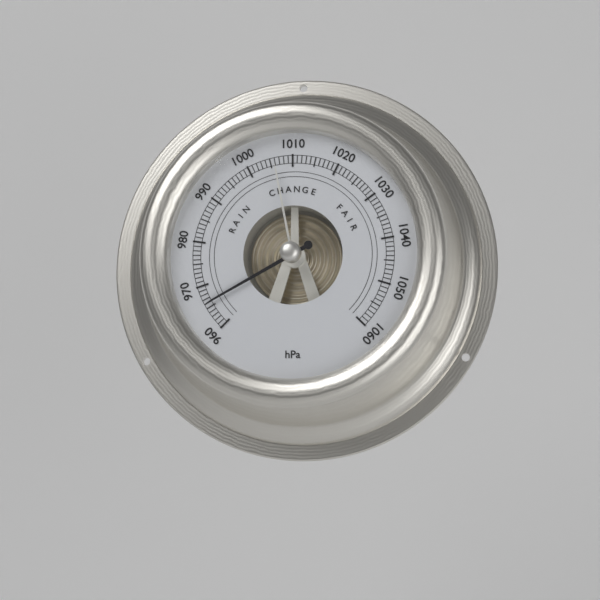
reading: 966 hPa
